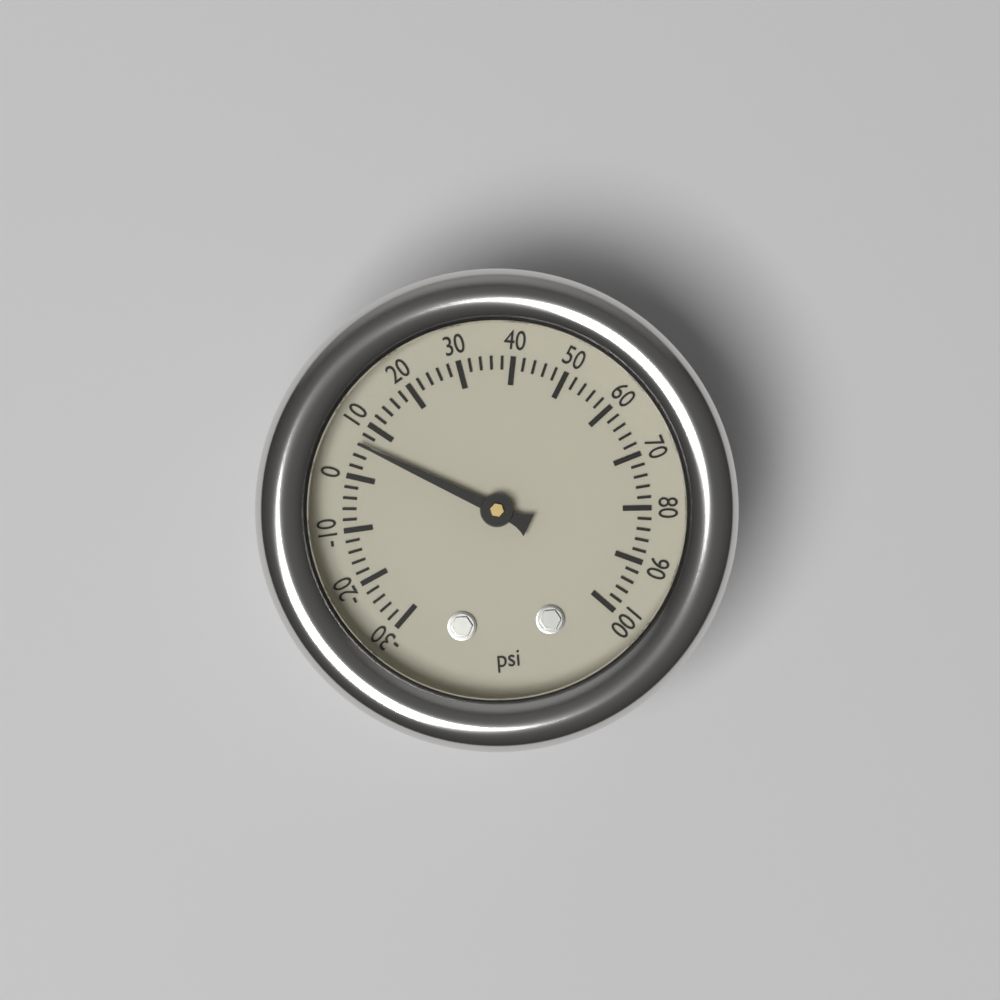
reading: 6 psi
